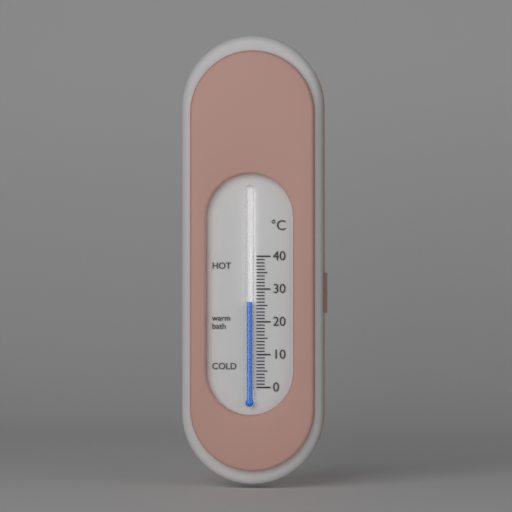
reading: 26 °C
